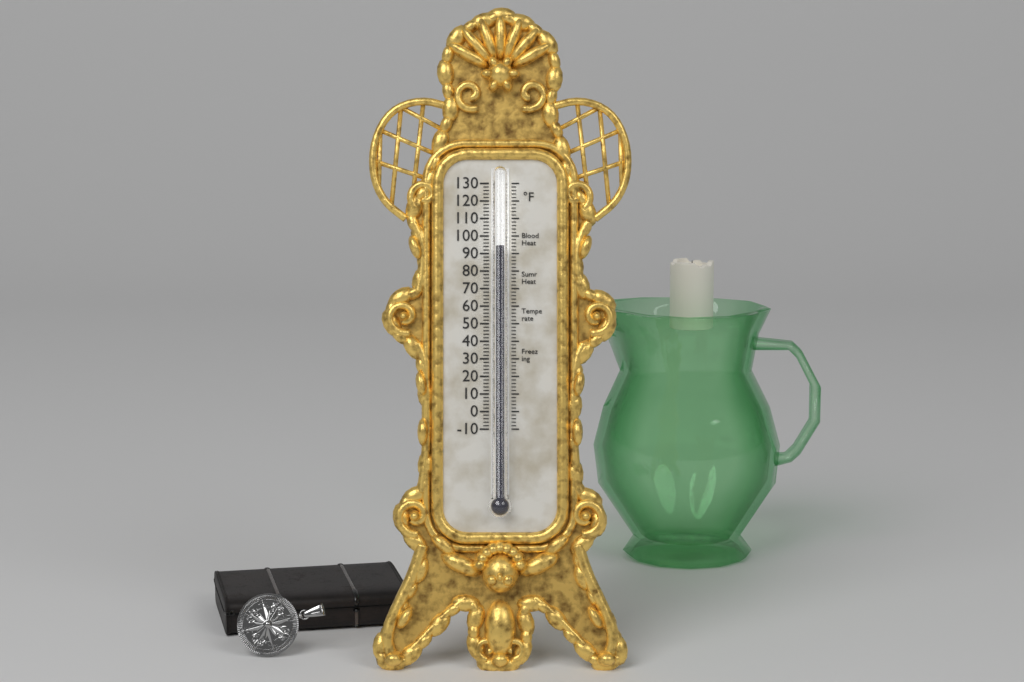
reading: 94 °F
